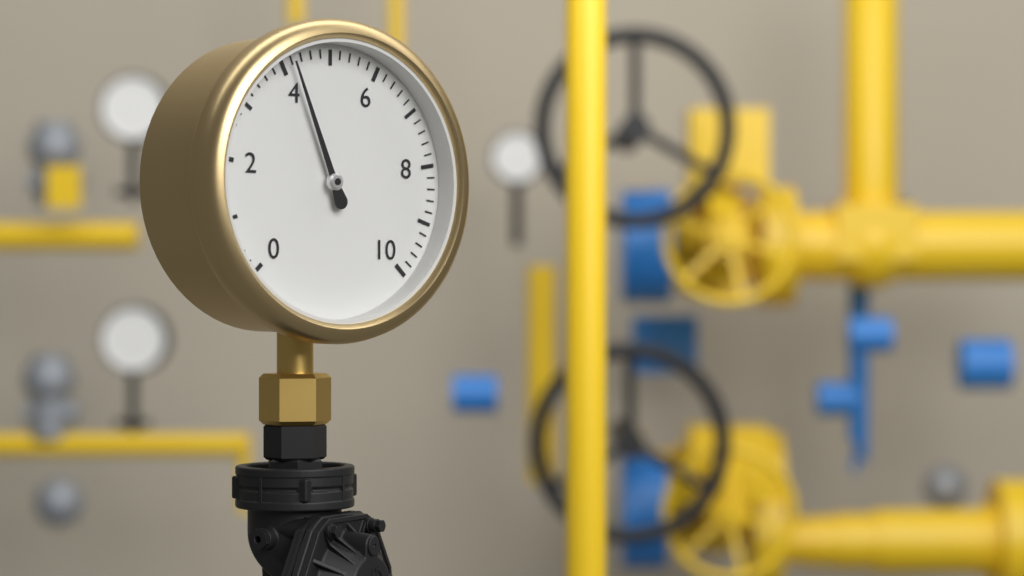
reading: 4.2 (no unit)
